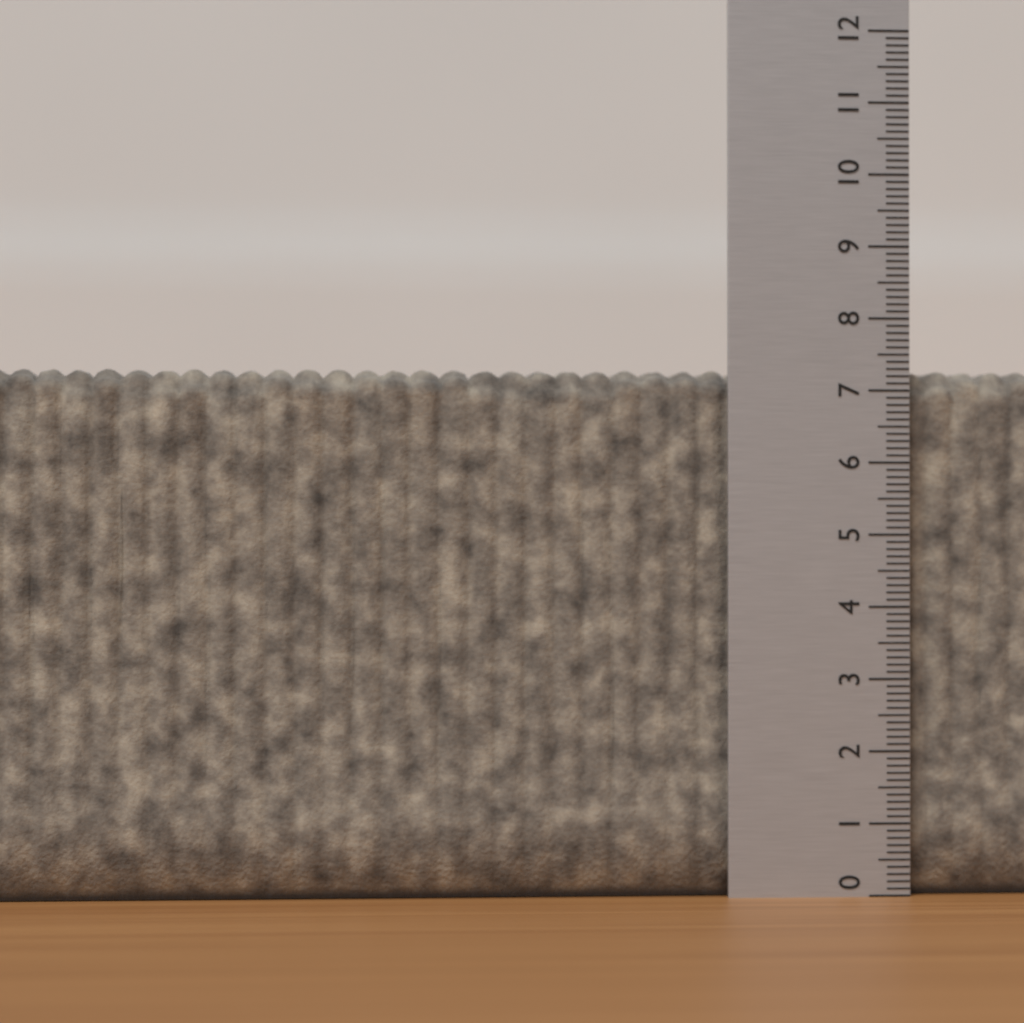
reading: 7.3 (no unit)
